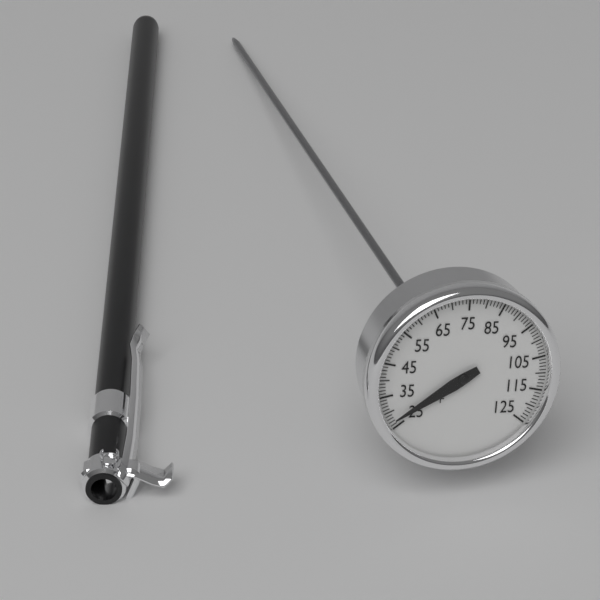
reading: 27 °F
